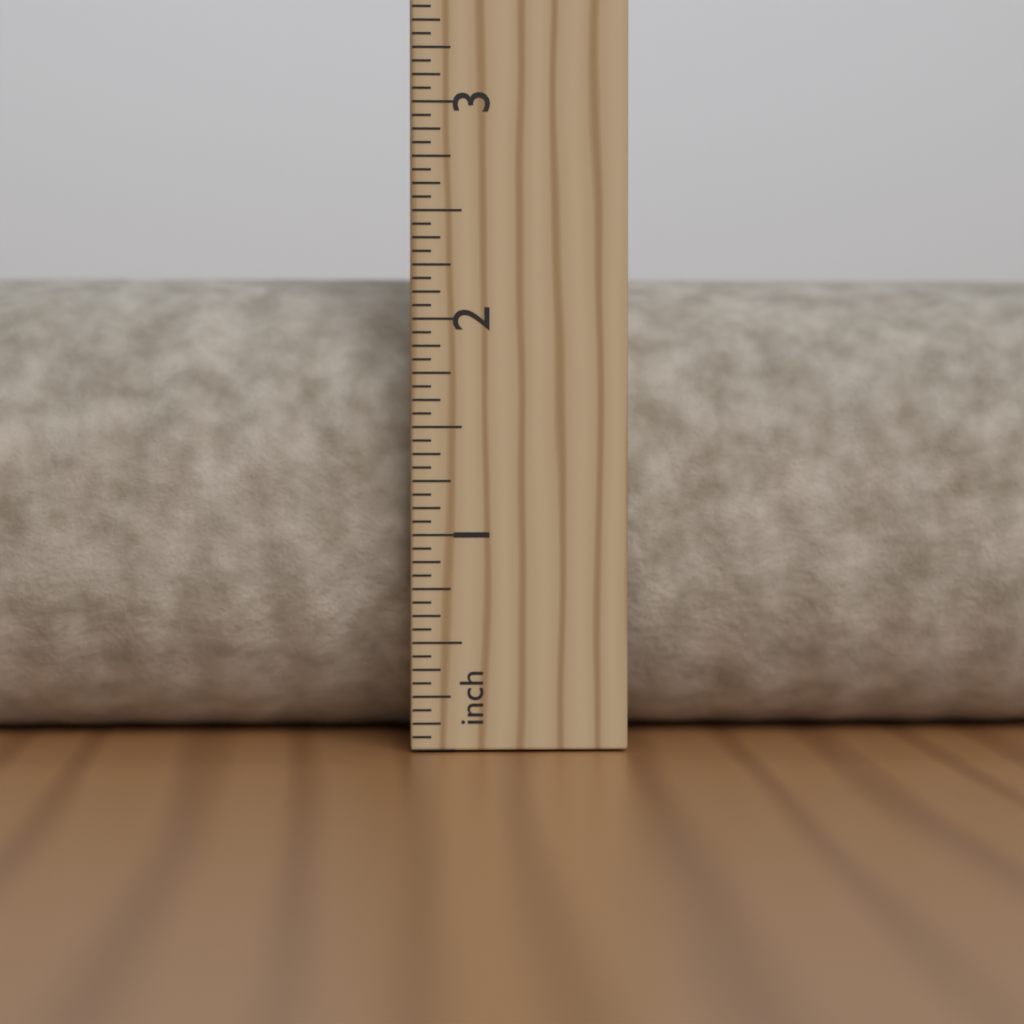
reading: 2.2500 in
